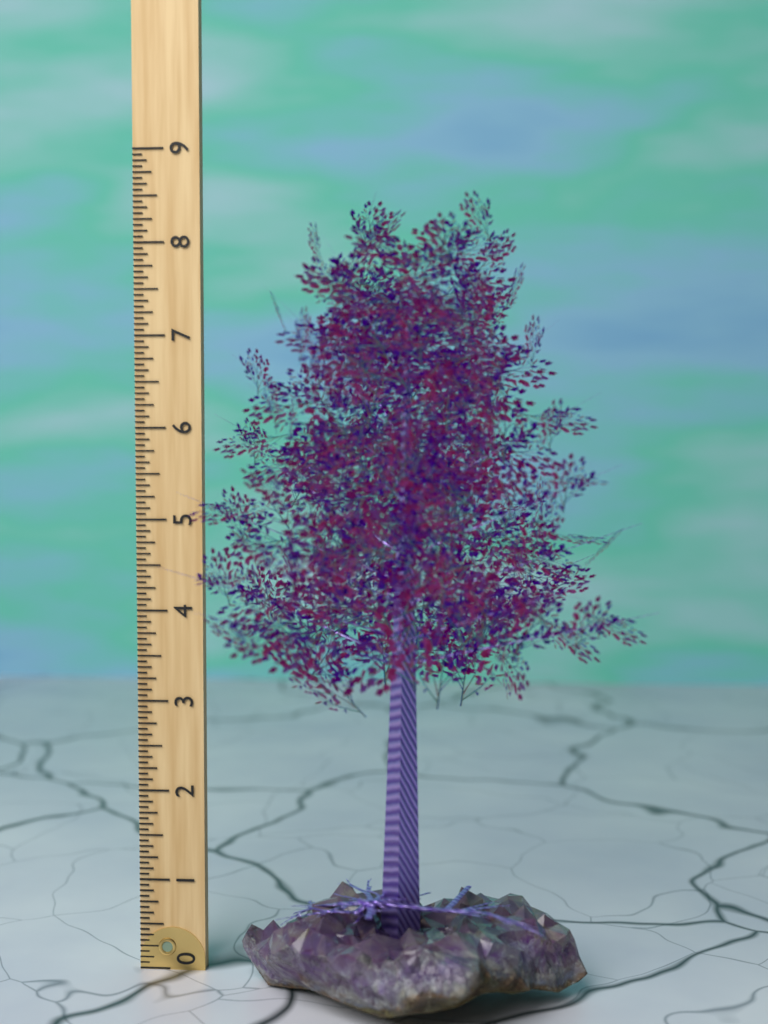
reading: 8.3750 (no unit)
